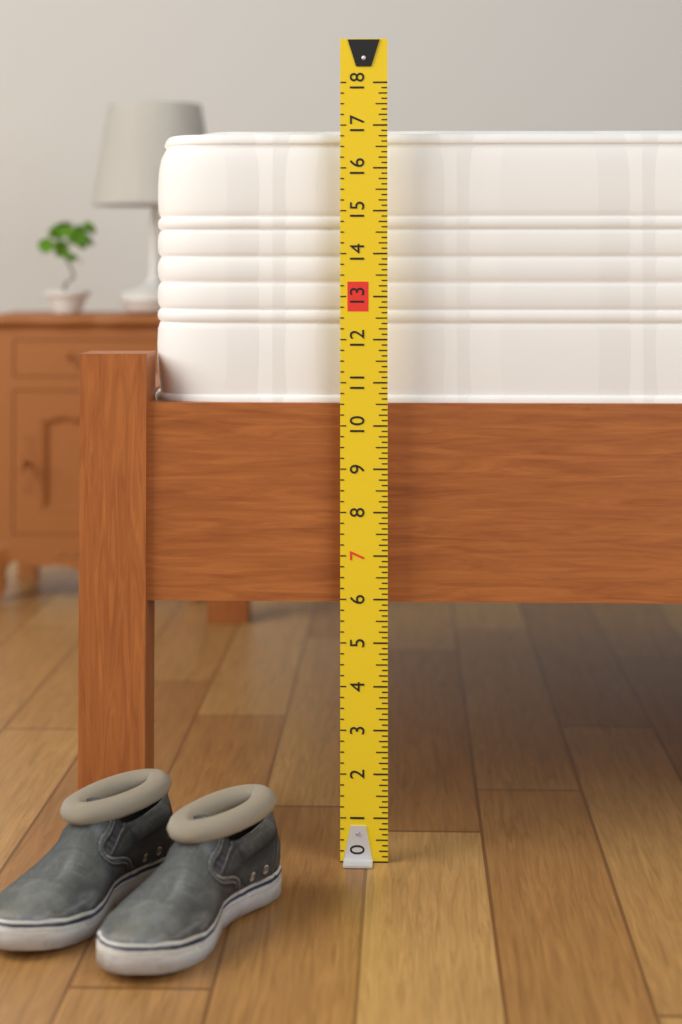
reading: 17.000 (no unit)
